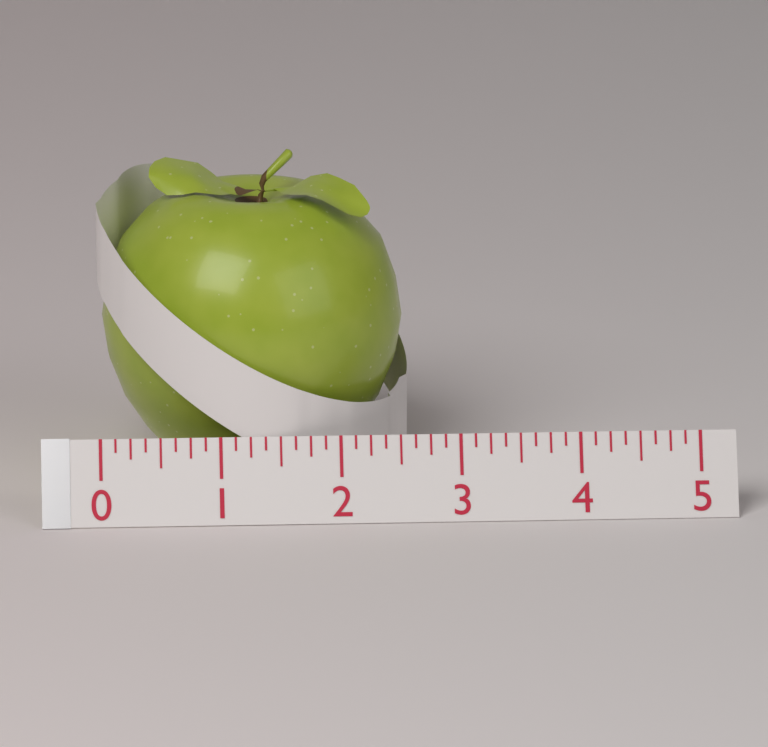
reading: 2.625 (no unit)
